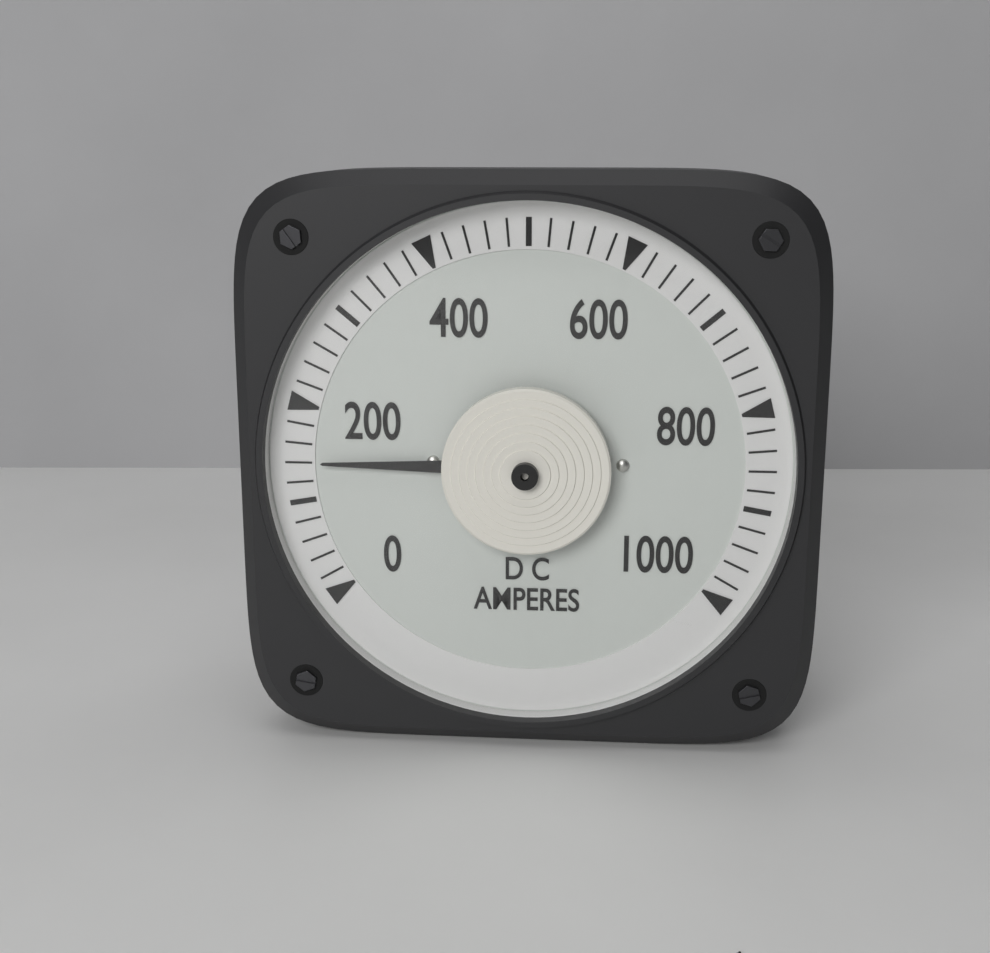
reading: 140 A
